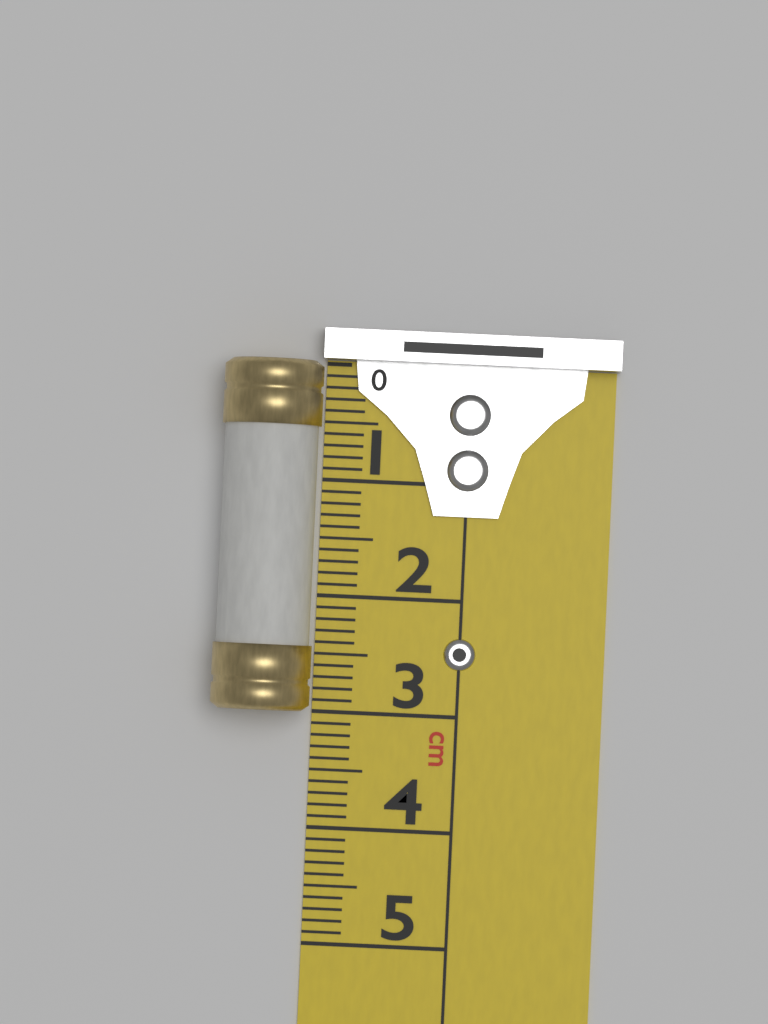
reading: 3.0 cm
